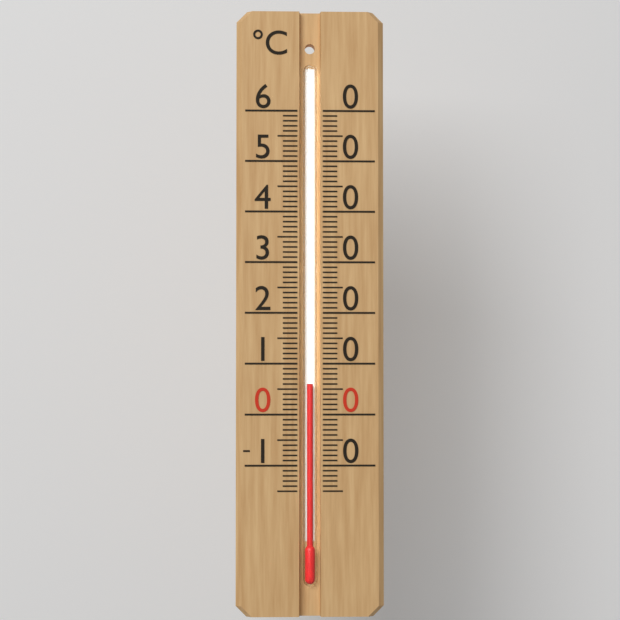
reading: 6 °C
